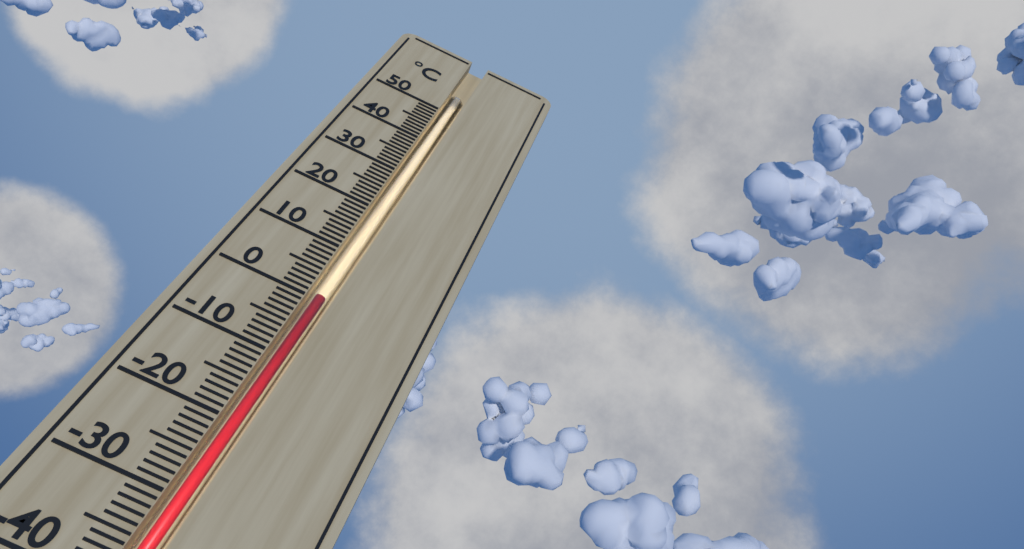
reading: 1 °C
